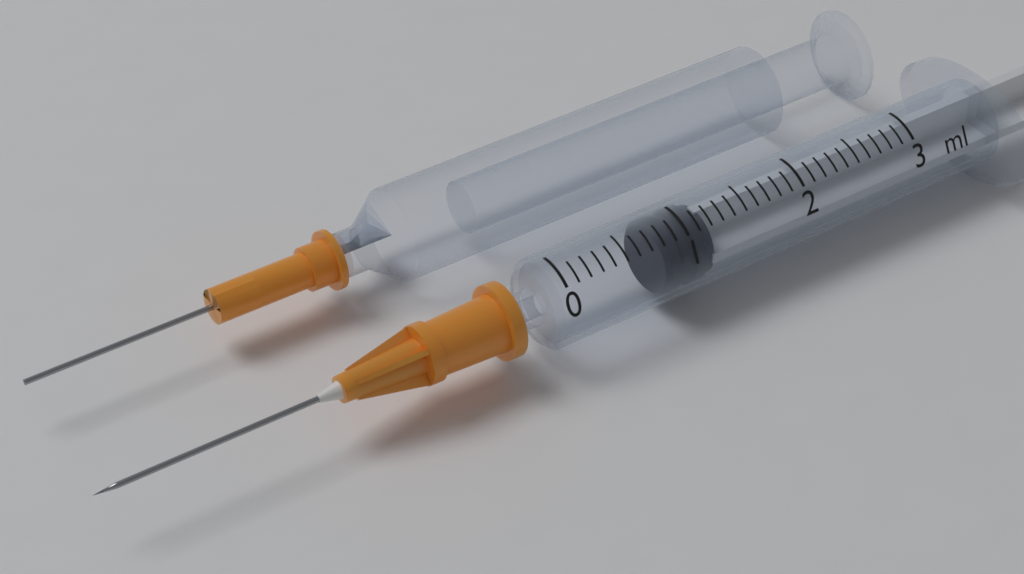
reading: 0.8 ml
